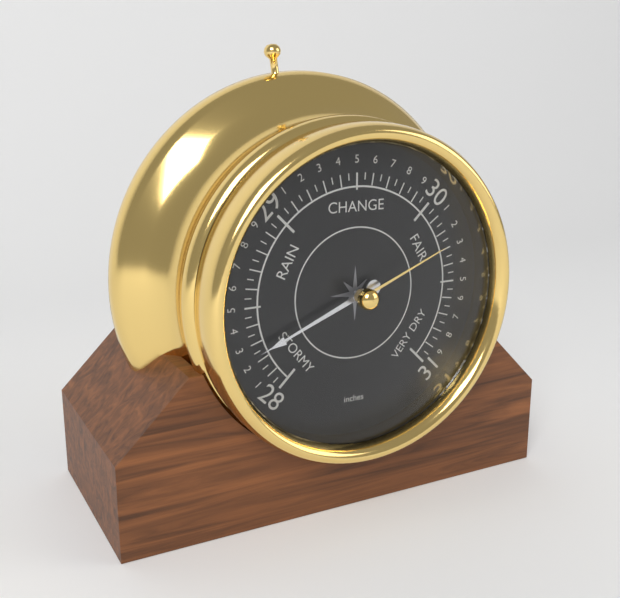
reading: 28.25 inches
